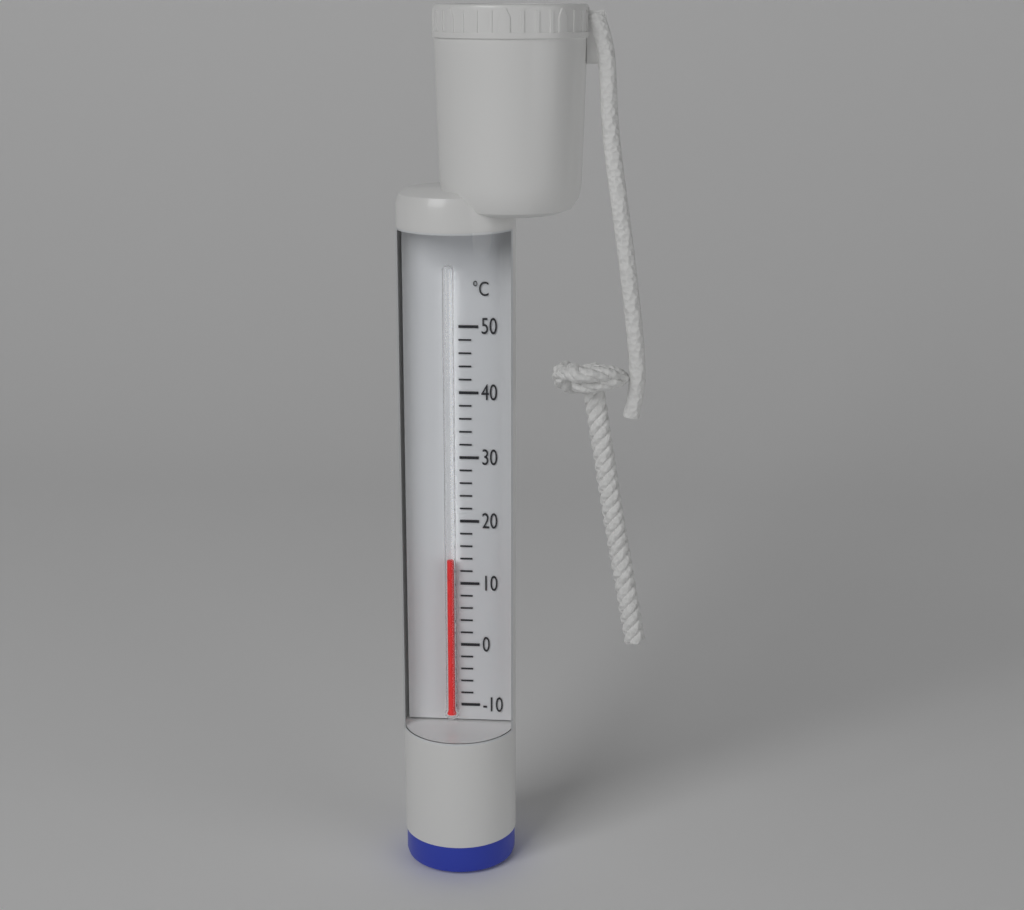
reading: 14 °C
